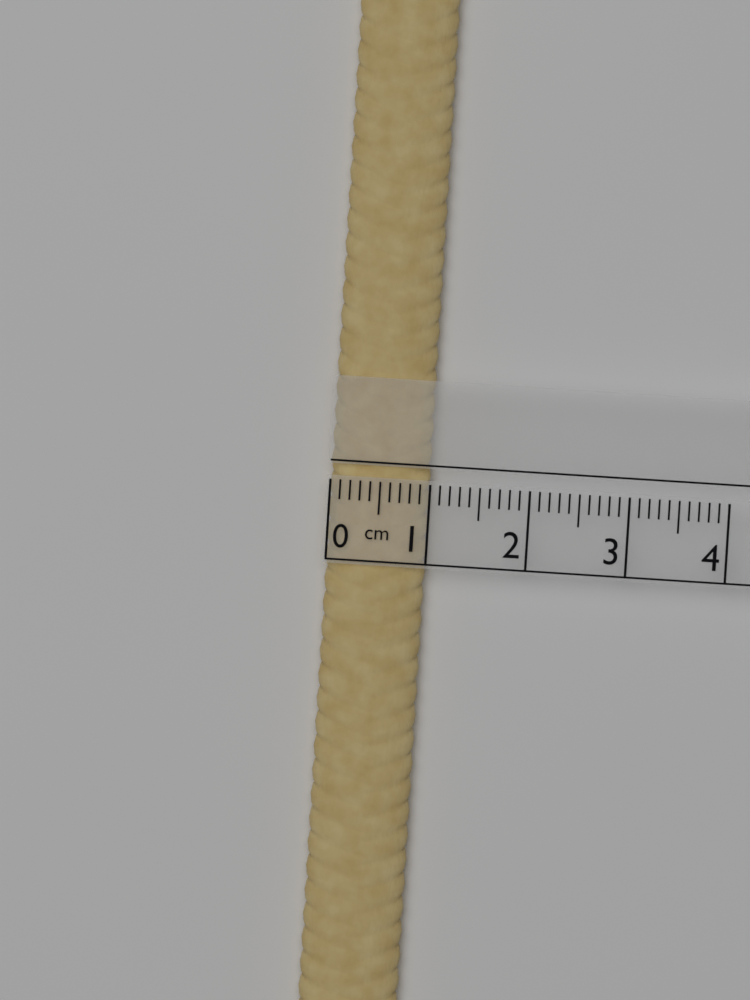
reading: 1.0 cm
